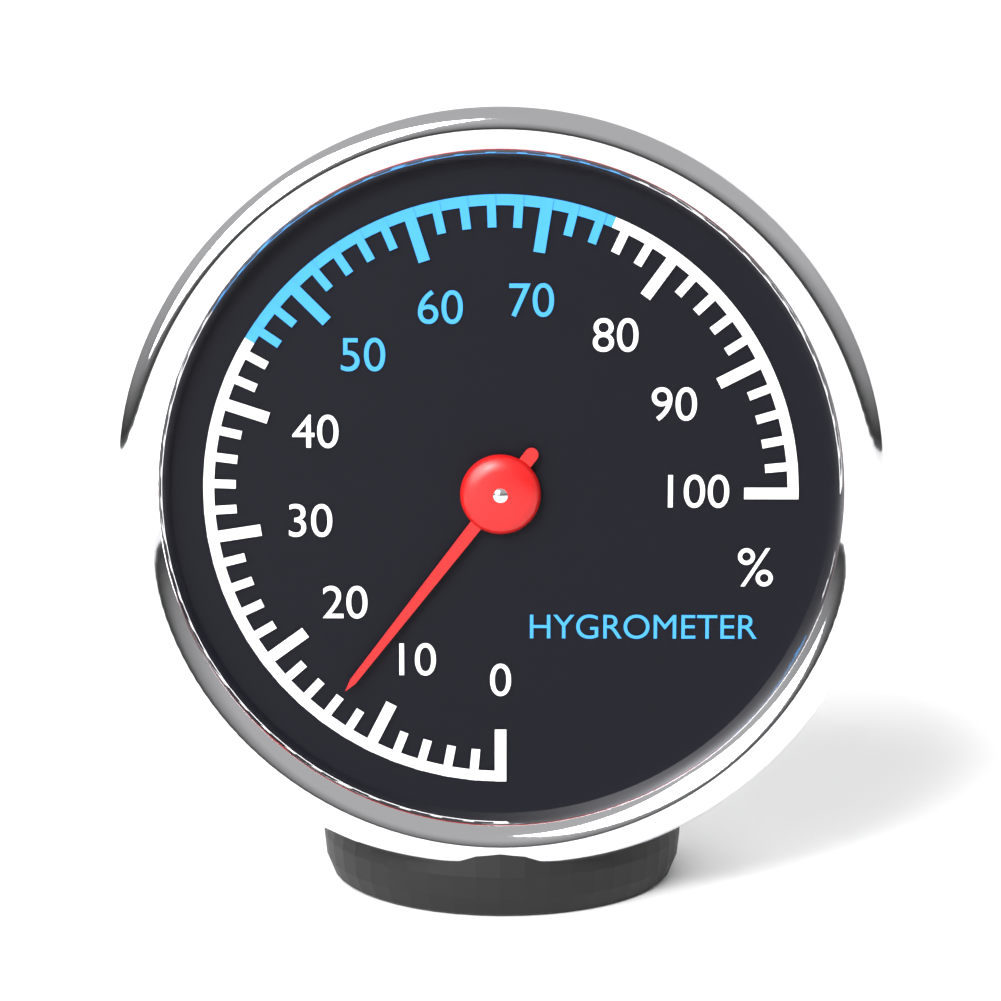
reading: 14 %
